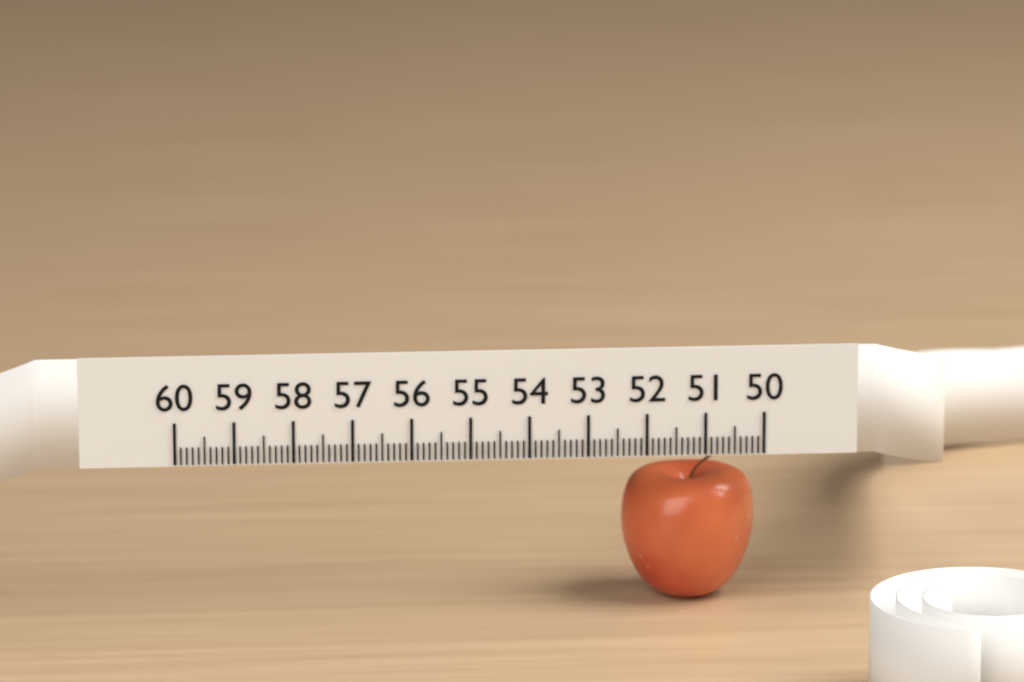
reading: 52.3 (no unit)
